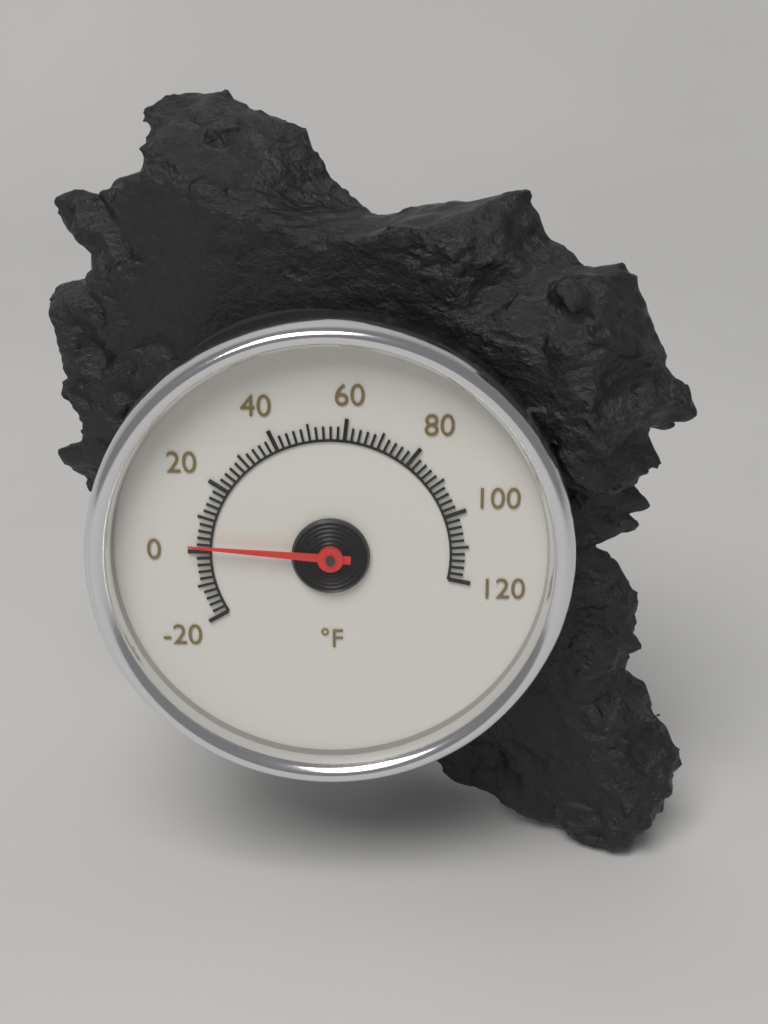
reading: 2 °F
